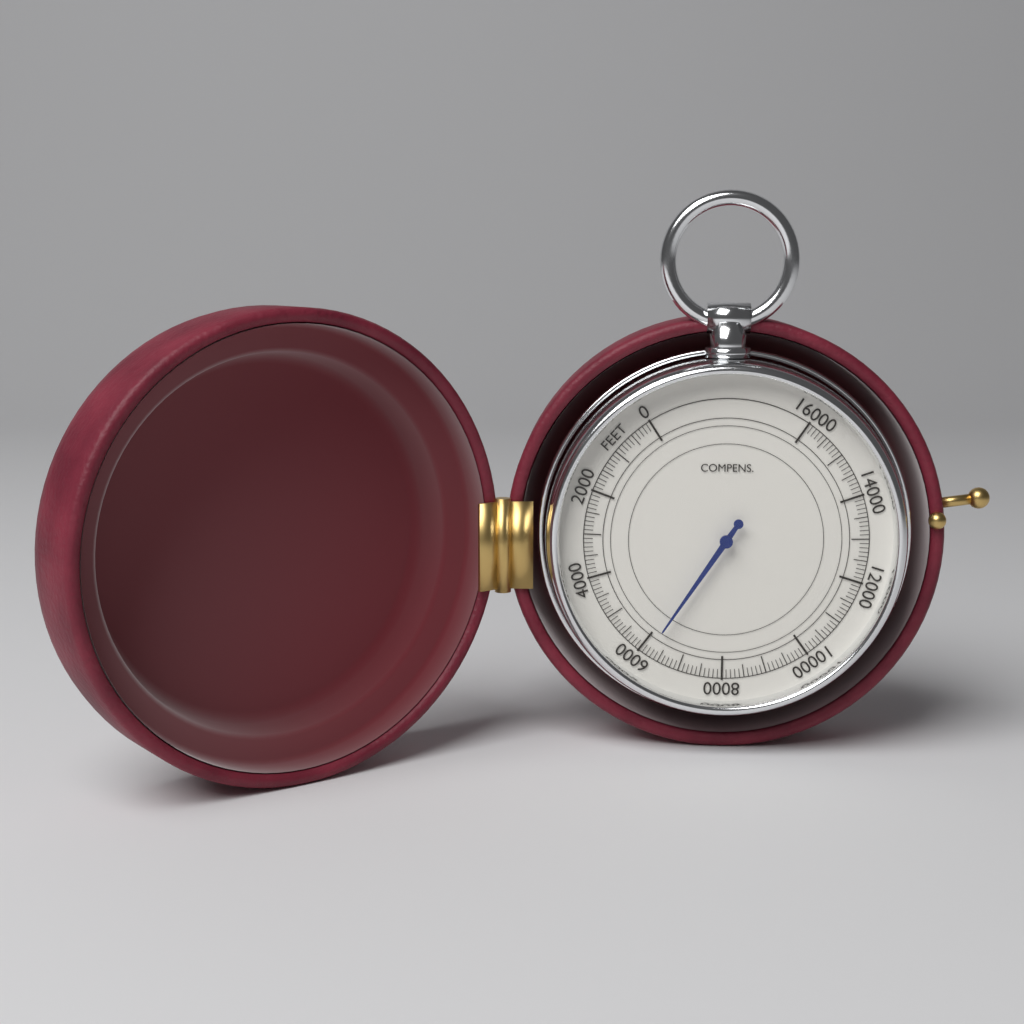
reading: 6200 feet
